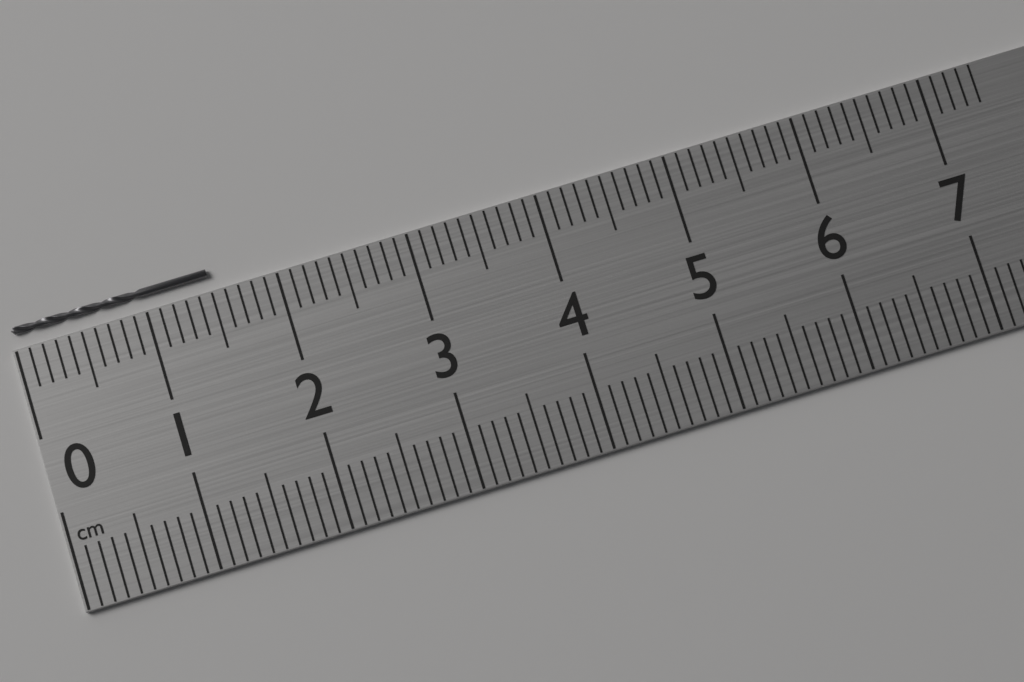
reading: 1.5 cm
